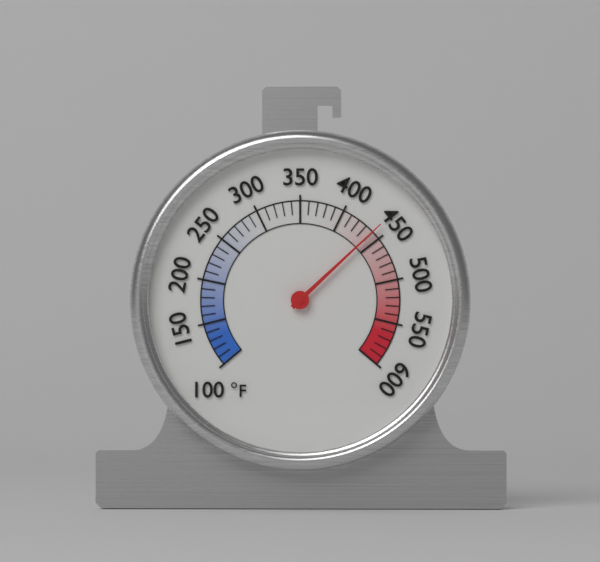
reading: 440 °F
